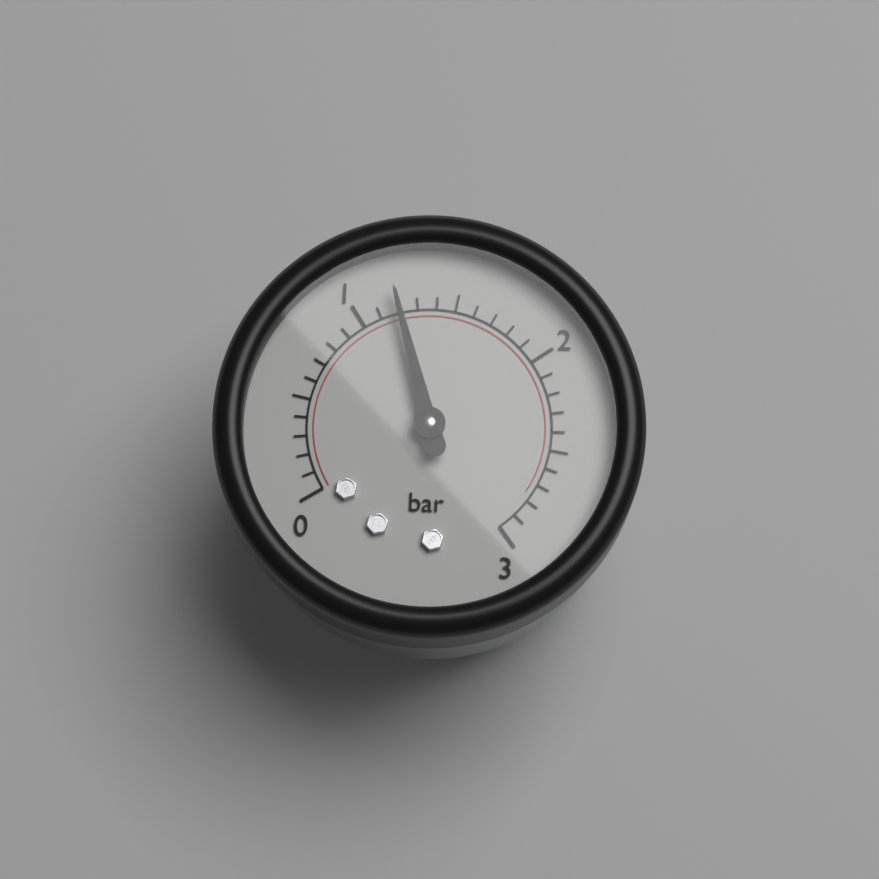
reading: 1.2 bar
